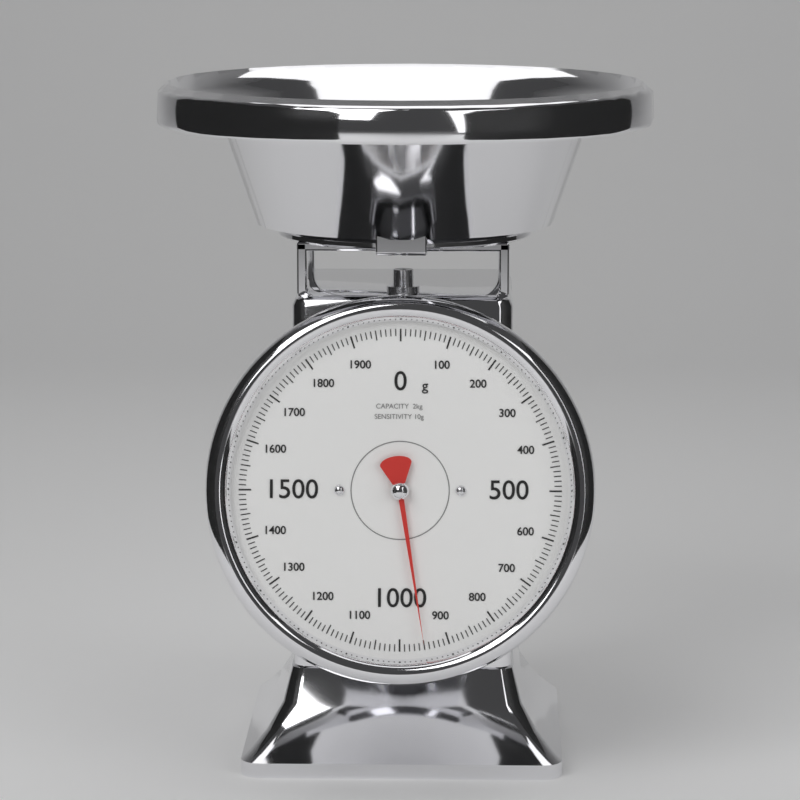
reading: 950 g
